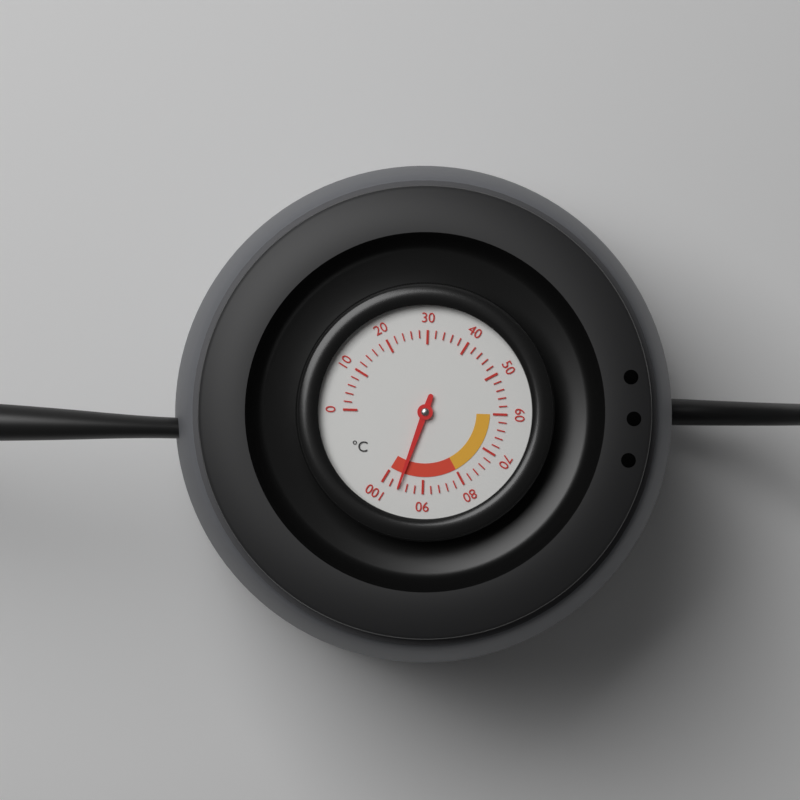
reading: 96 °C
